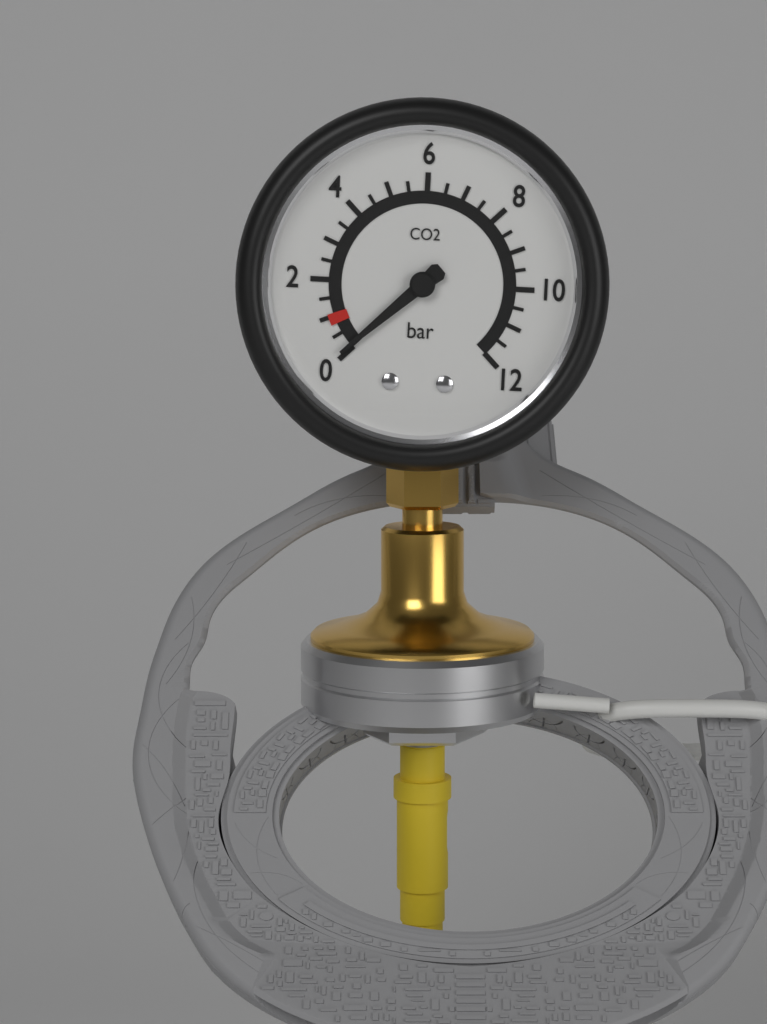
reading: 0.1 bar
